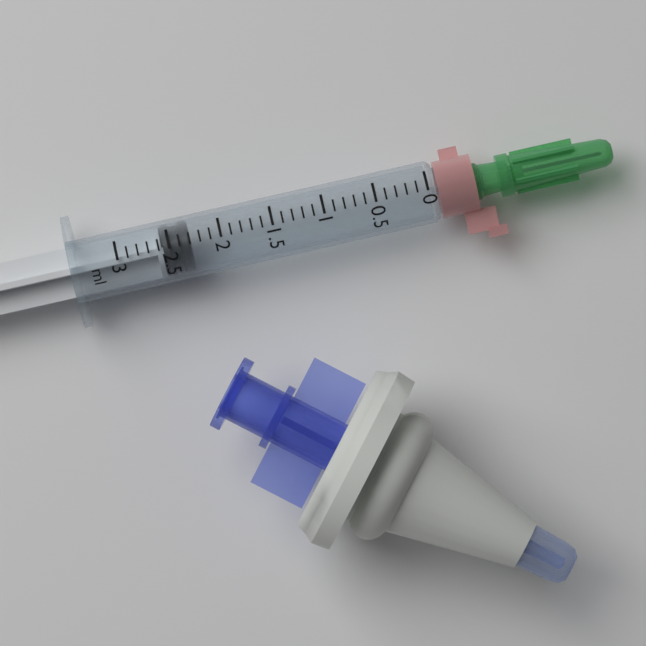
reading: 2.3 ml
